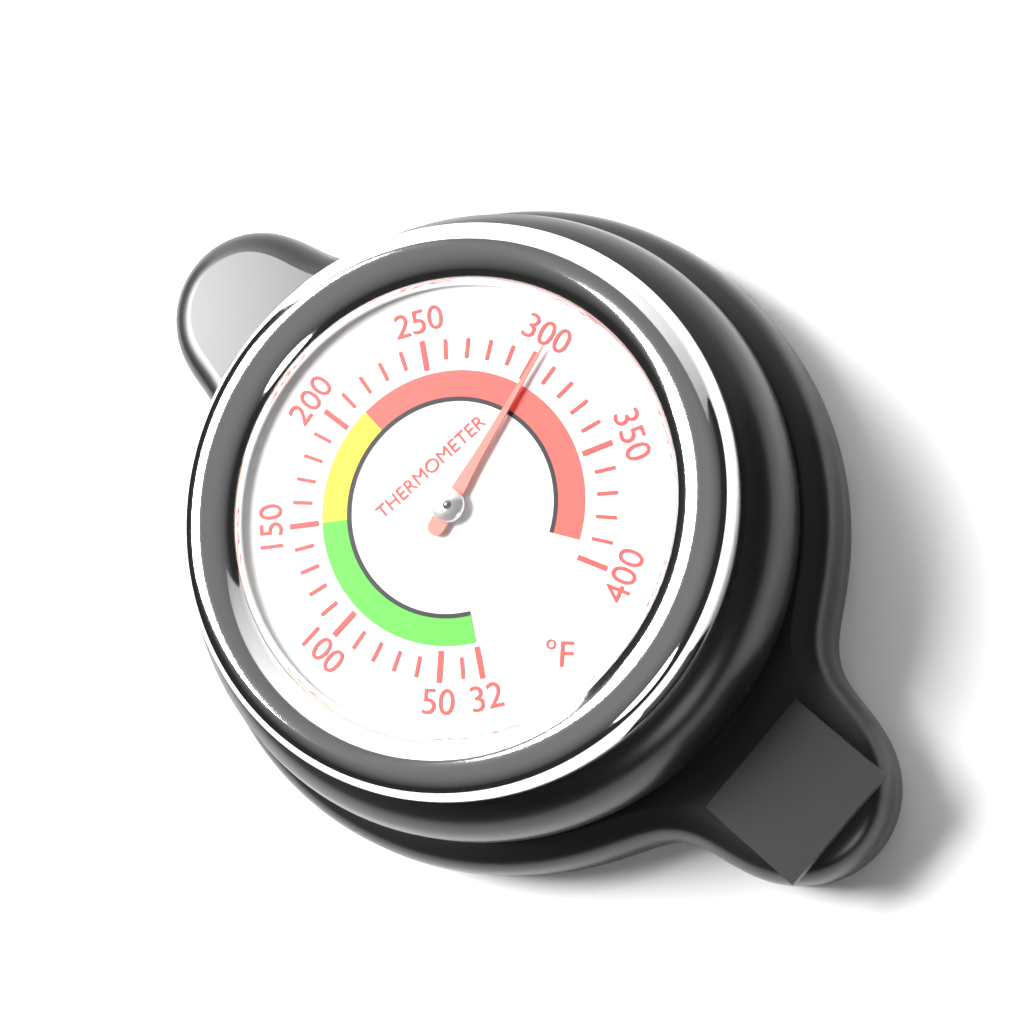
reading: 302 °F
